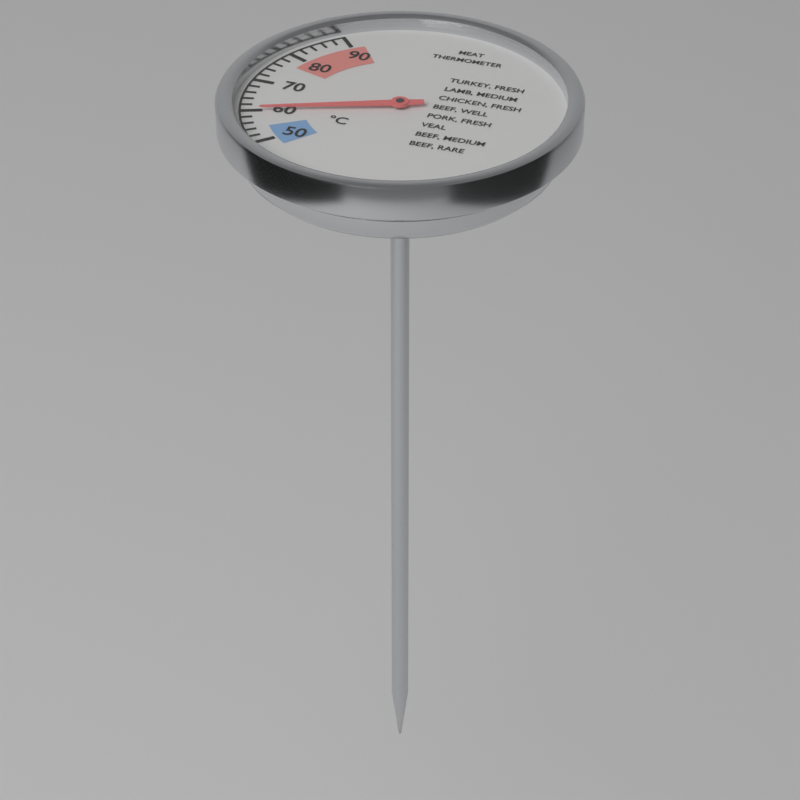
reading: 60 °C
